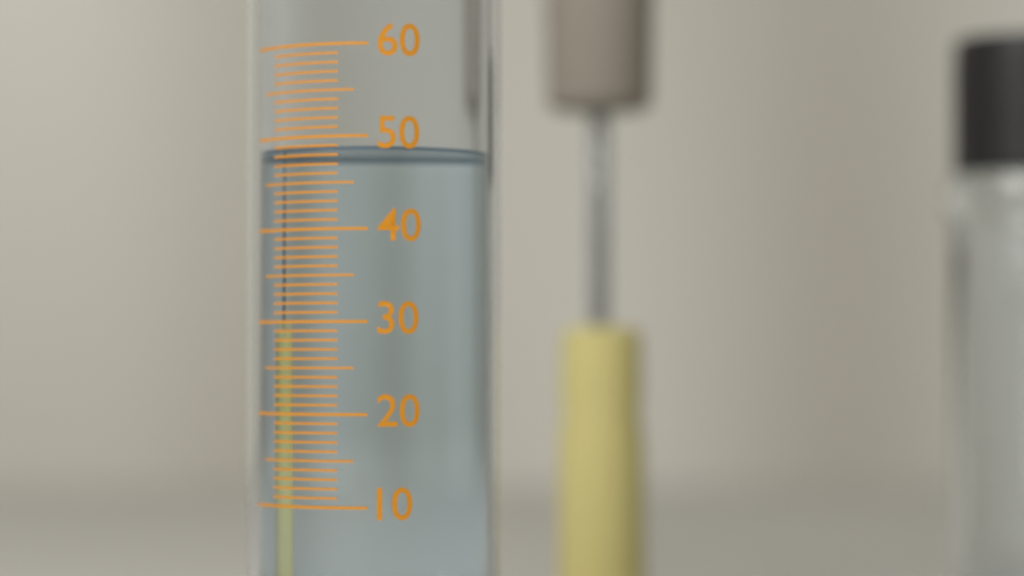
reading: 49 (no unit)
